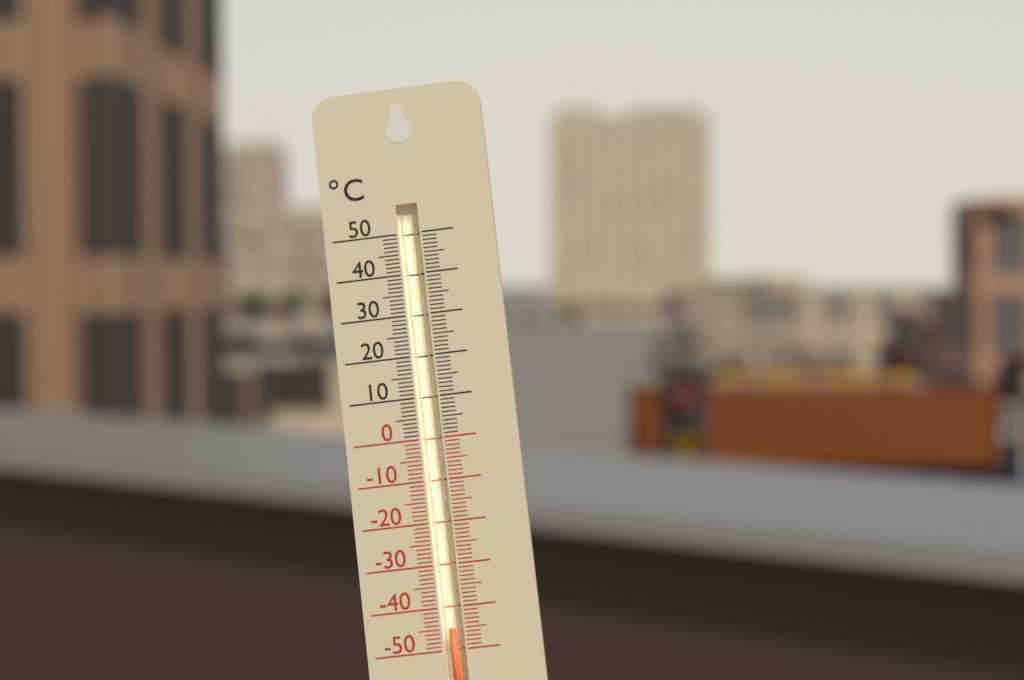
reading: -45 °C
